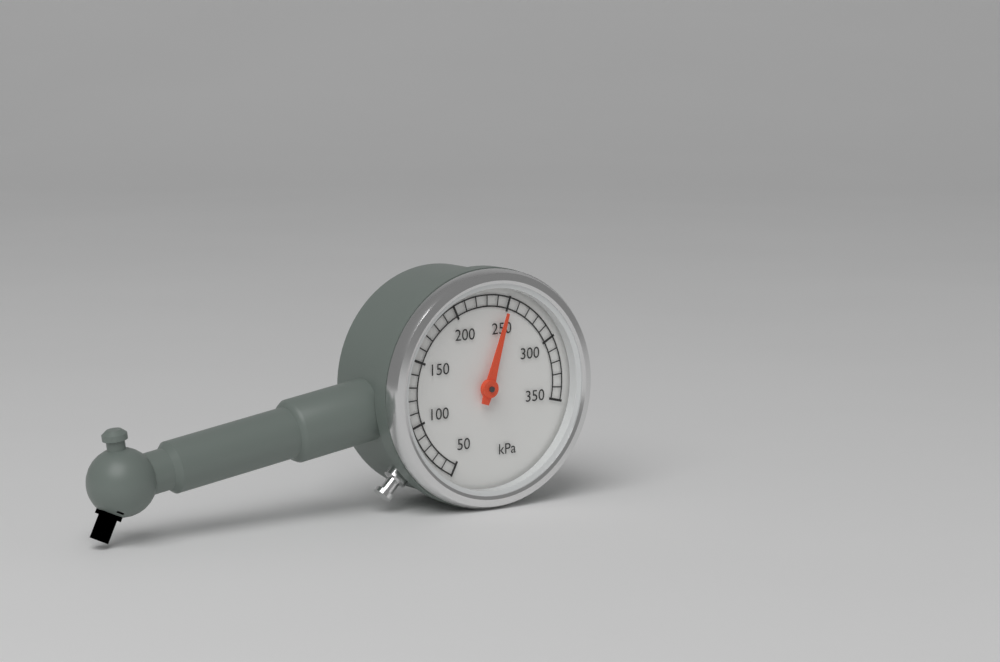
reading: 250 kPa
